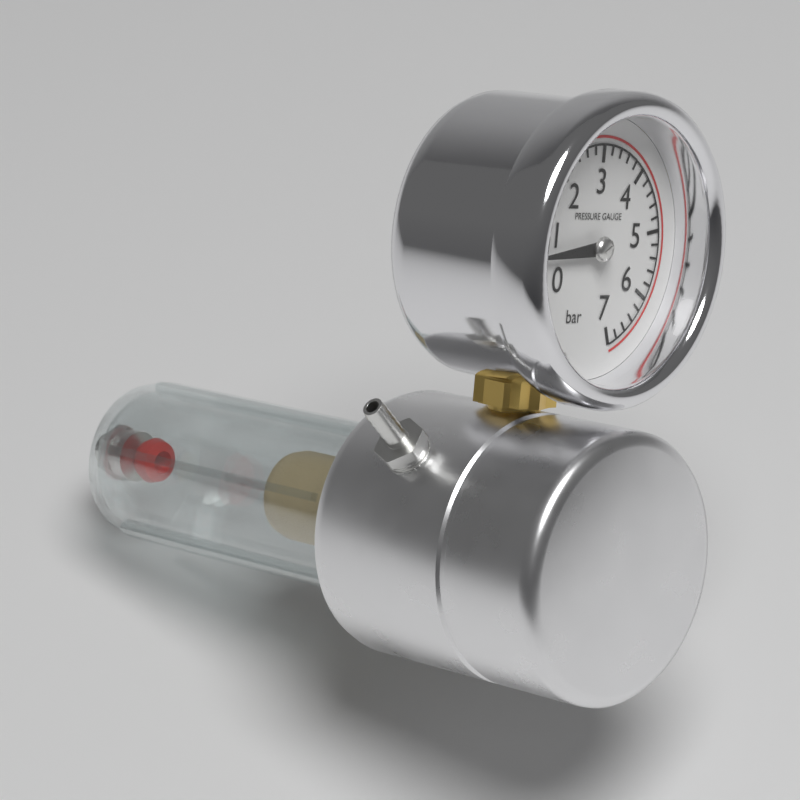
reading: 0.6 bar
